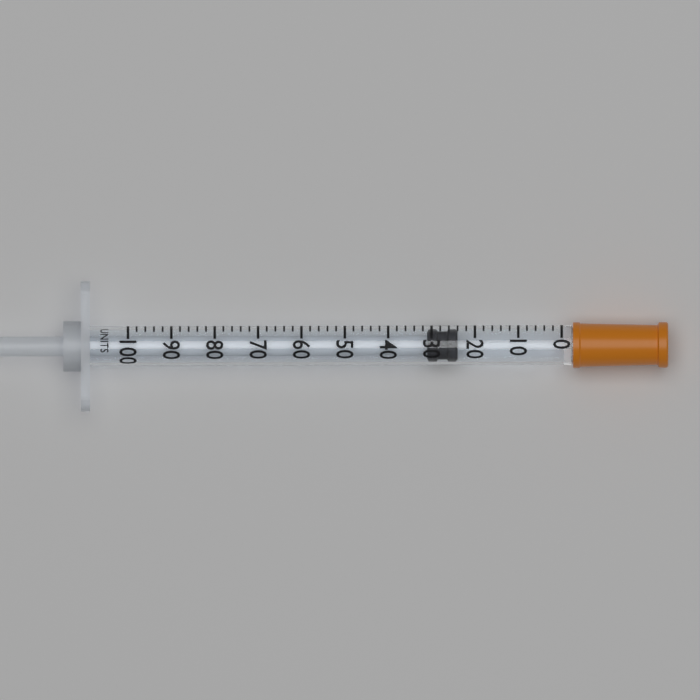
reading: 24 units
